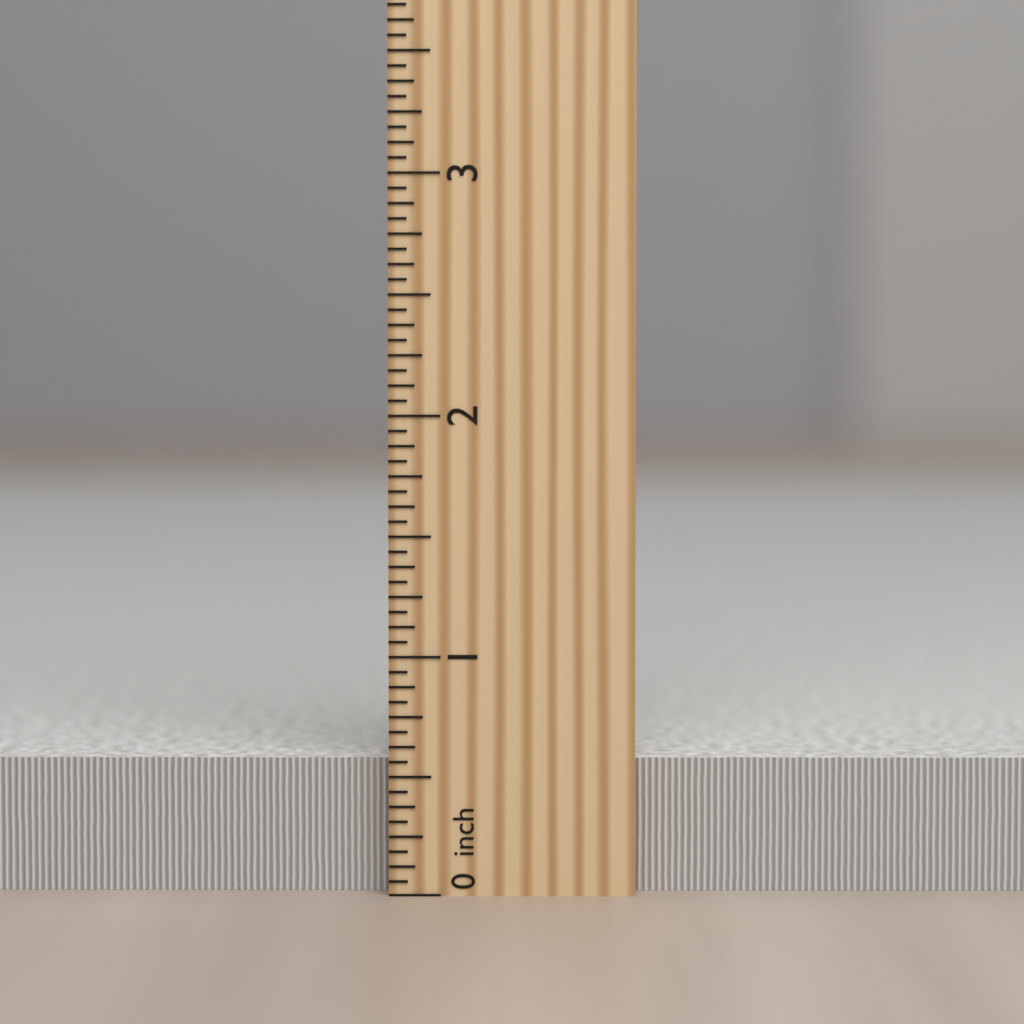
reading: 0.5625 inch
